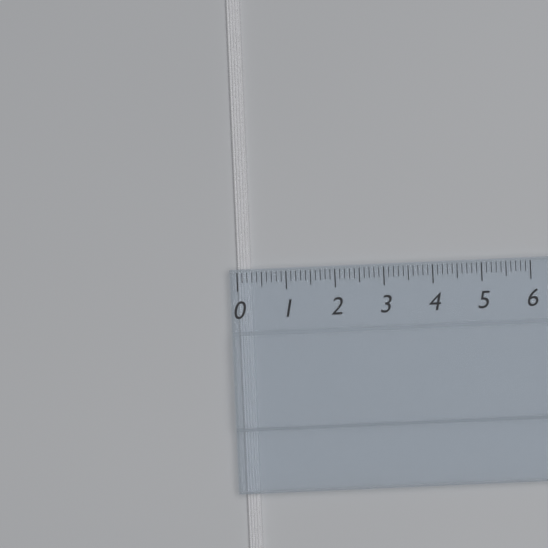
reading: 0.3 (no unit)
